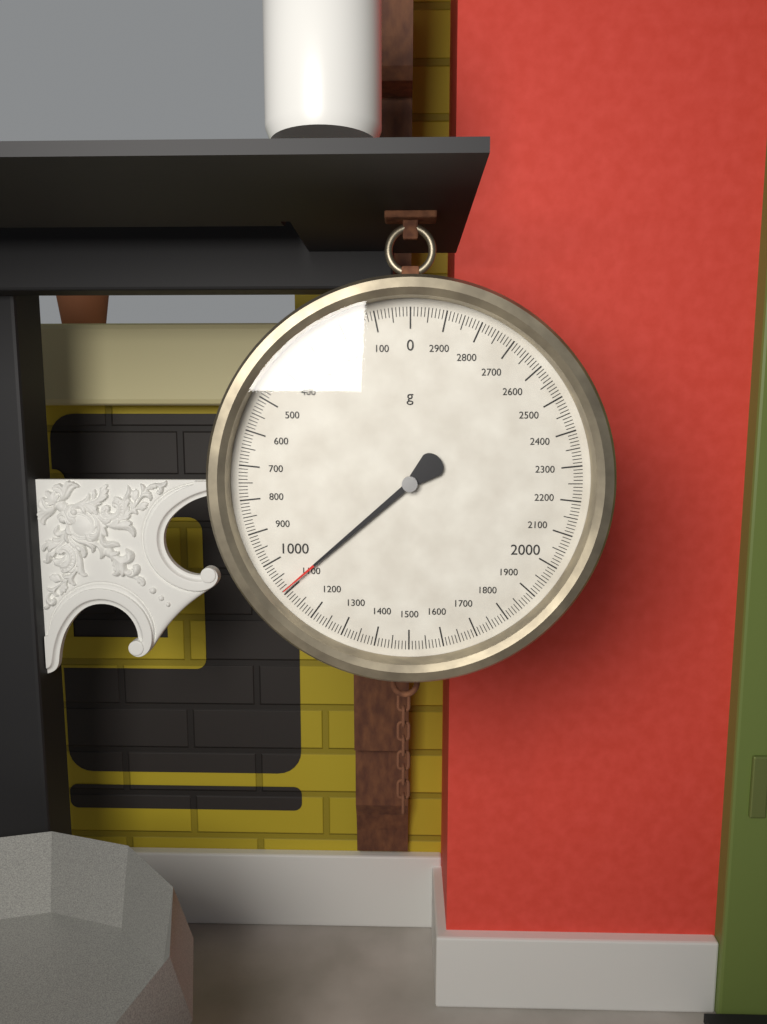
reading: 1090 g
